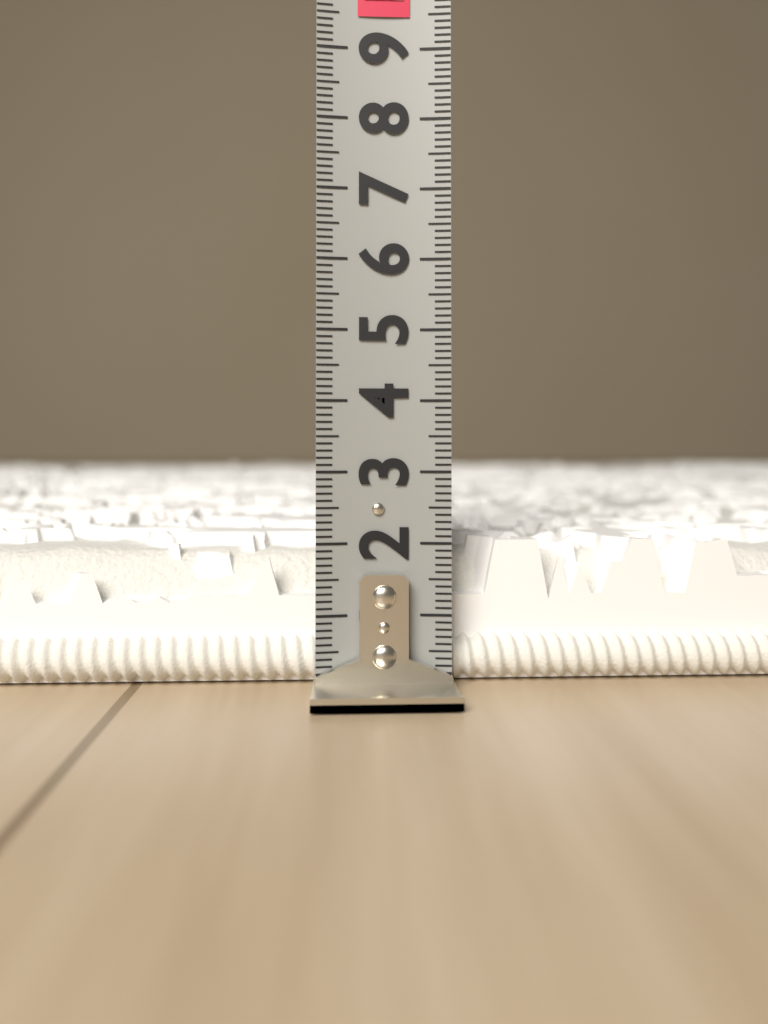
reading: 2.0 (no unit)
